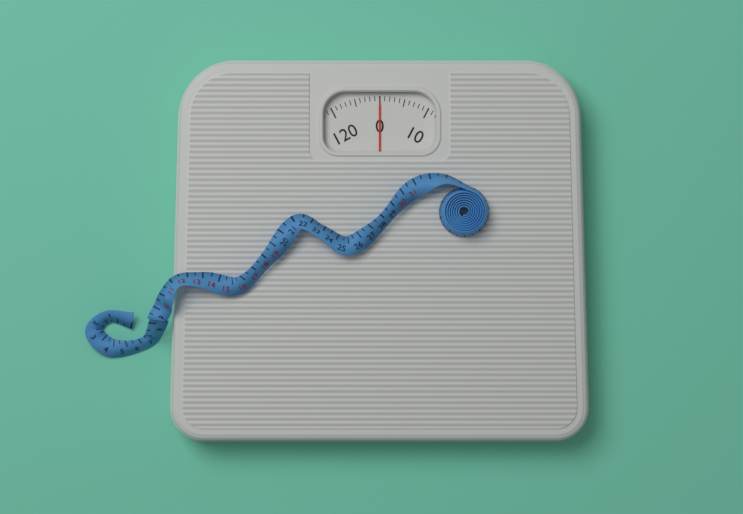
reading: 0 kg
